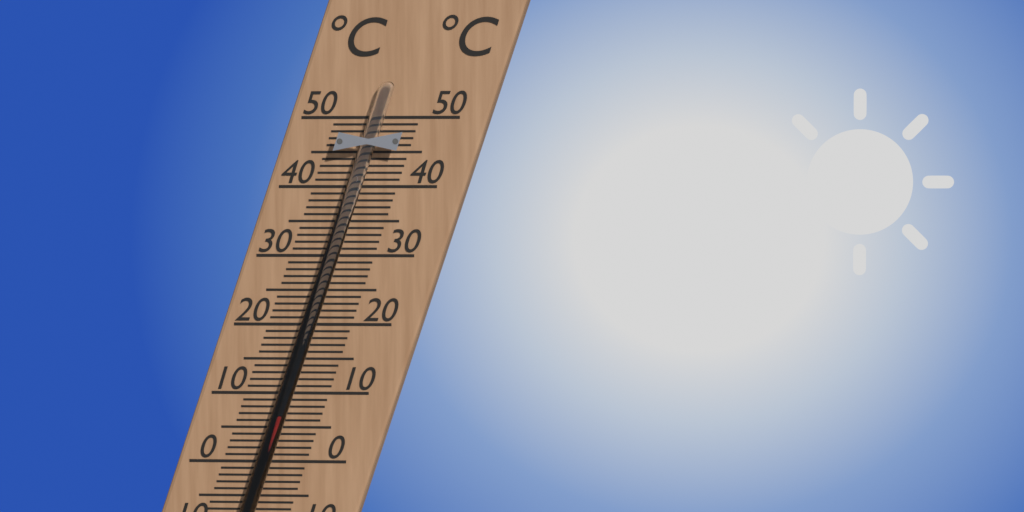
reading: 7 °C
